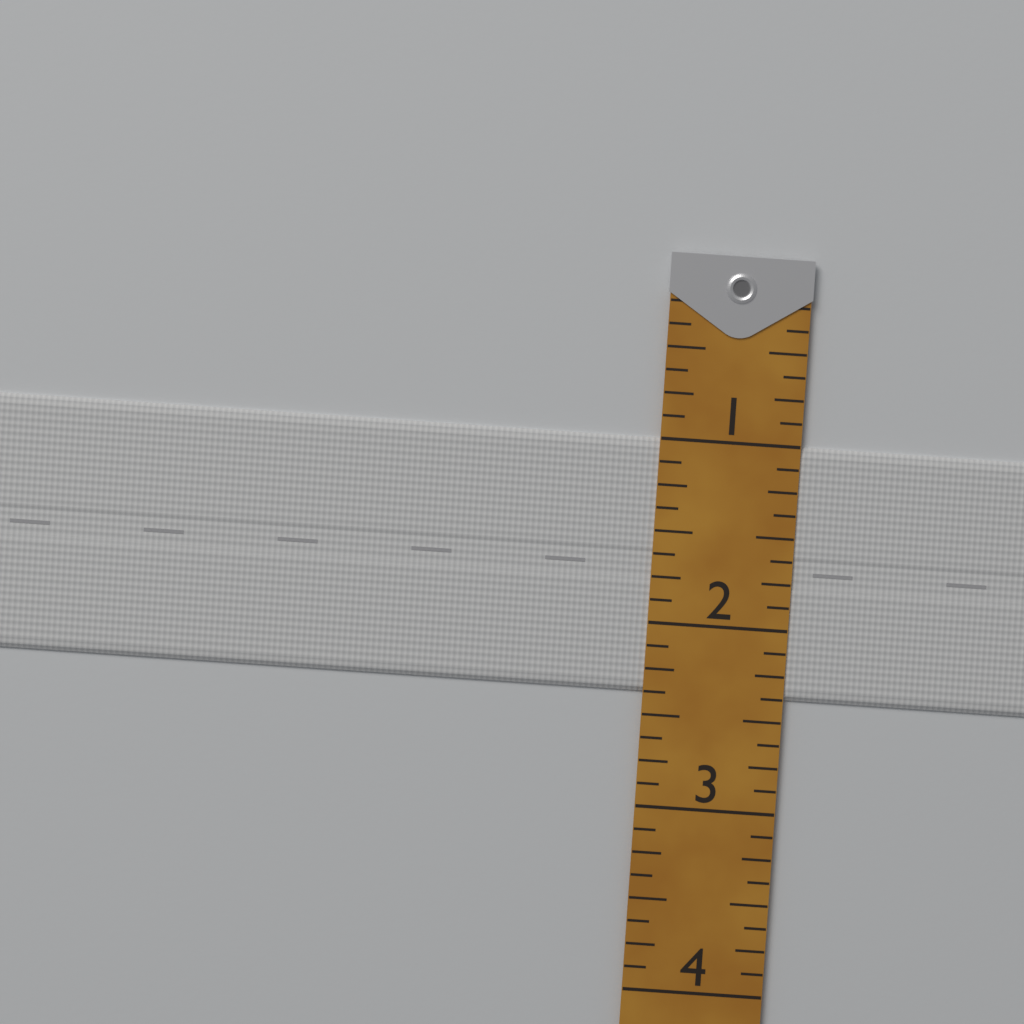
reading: 2.375 (no unit)
